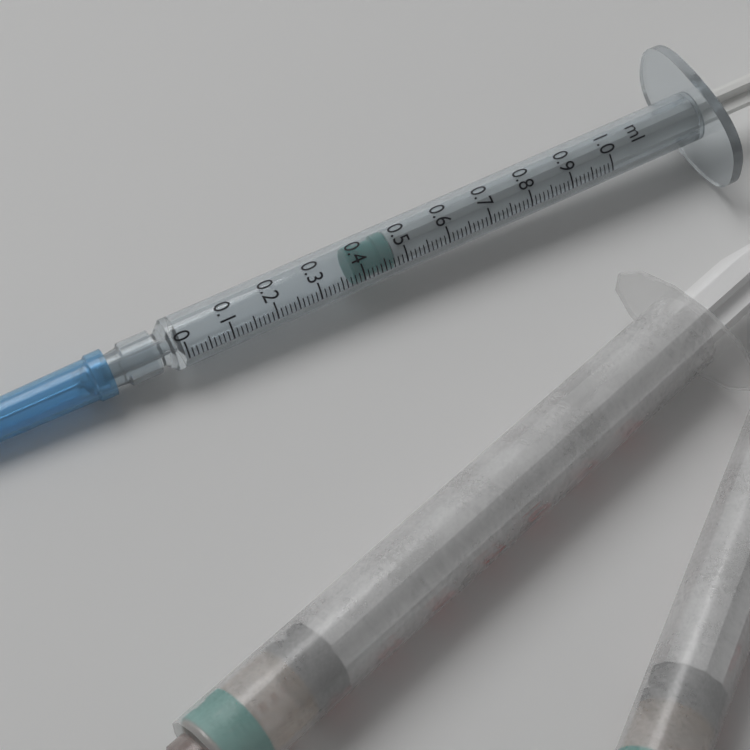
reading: 0.38 ml
